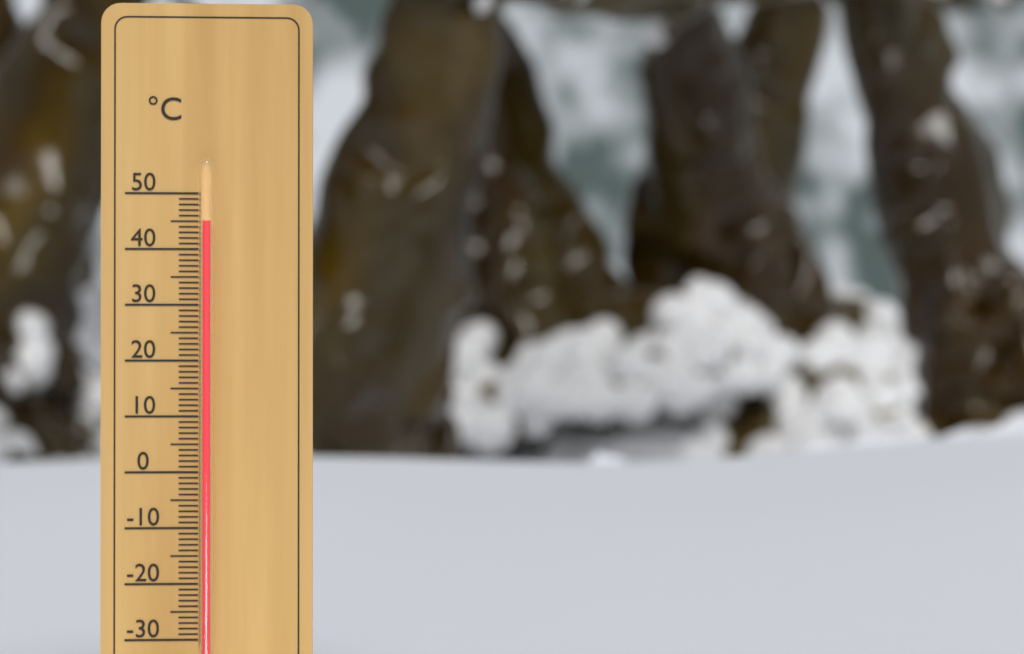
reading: 45 °C
